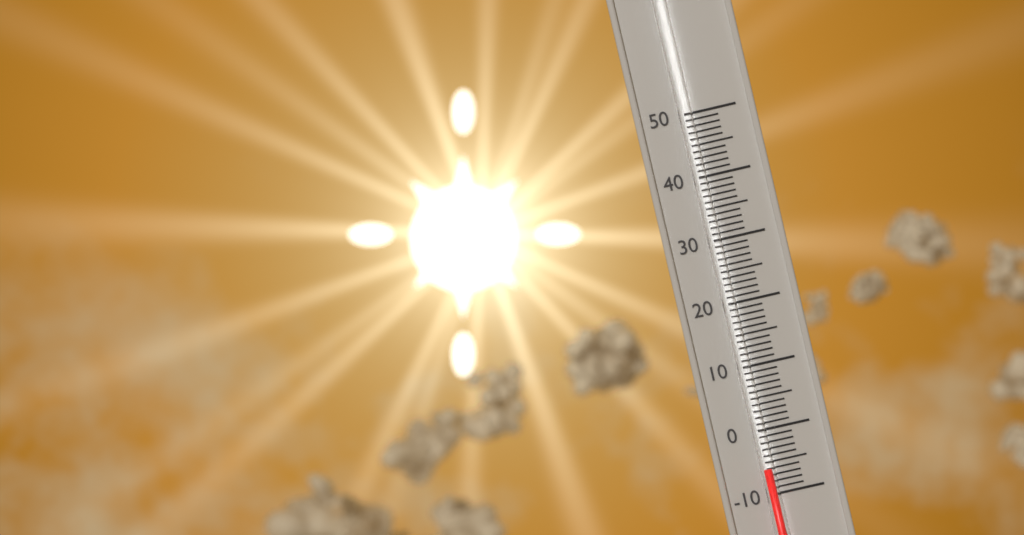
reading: -6 (no unit)
